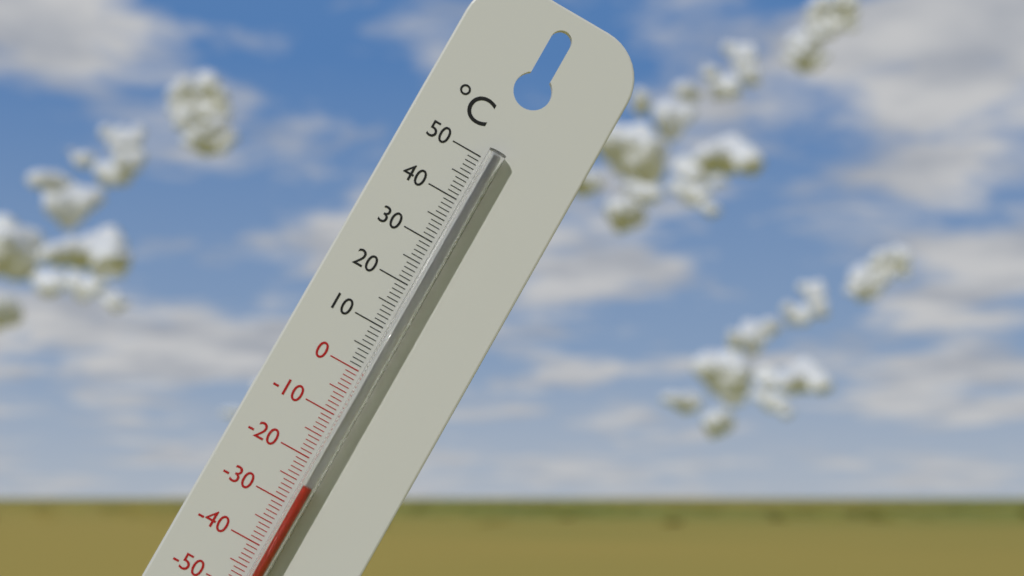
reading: -25 °C
